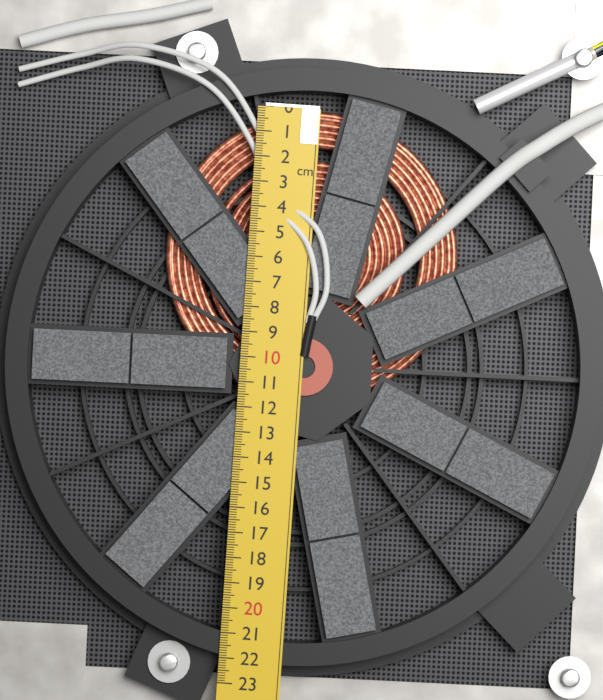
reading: 11.7 cm
